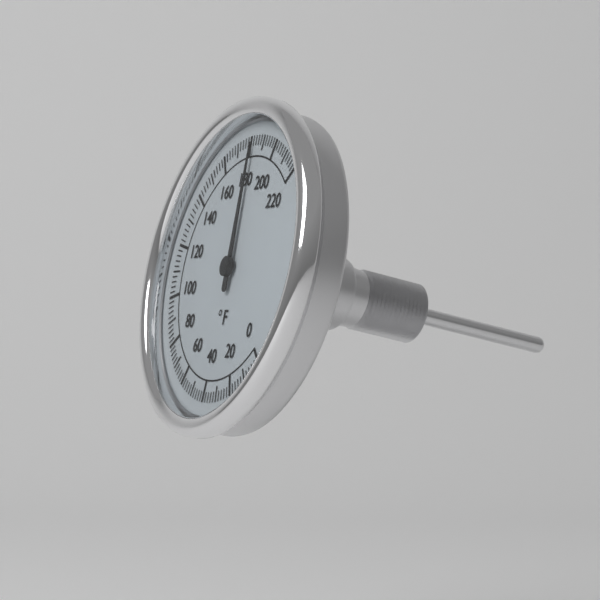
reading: 182 °F
